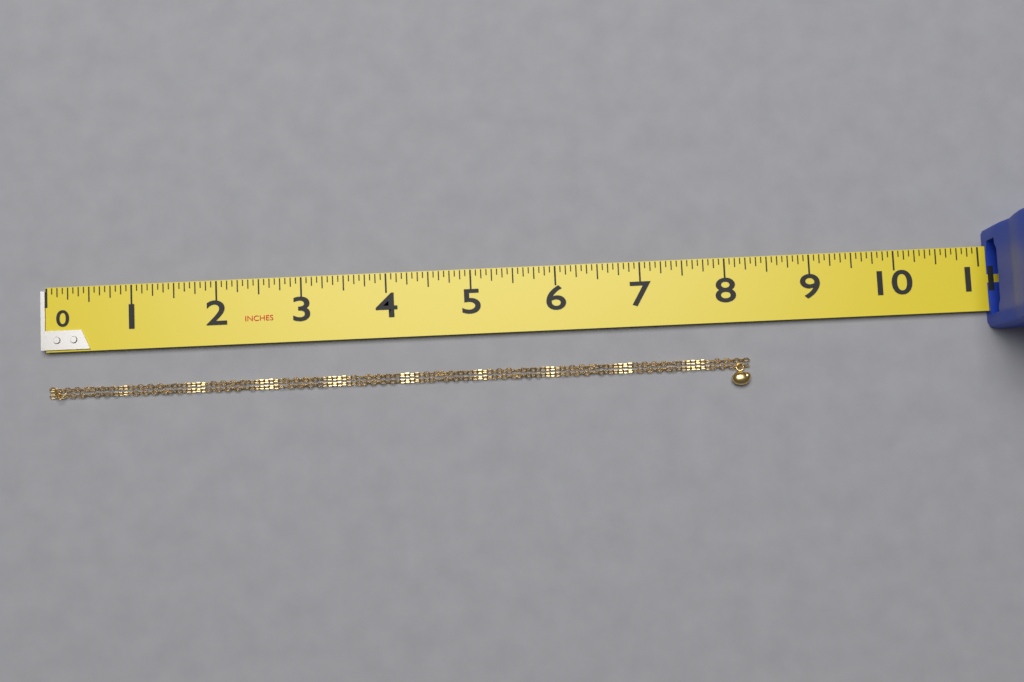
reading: 8.2500 in
